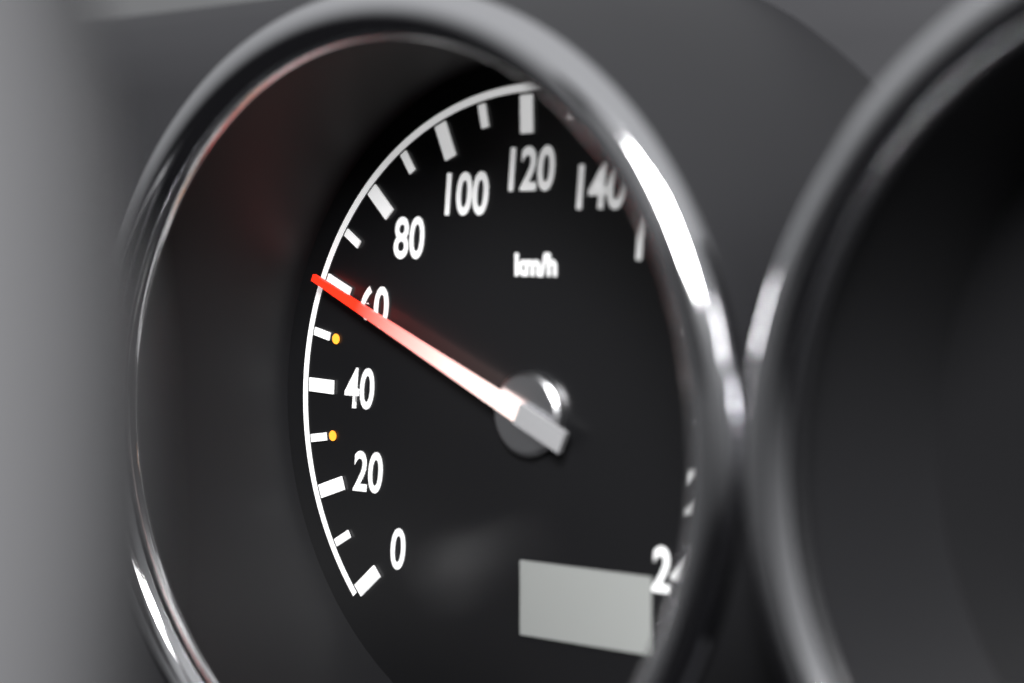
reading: 60 km/h
